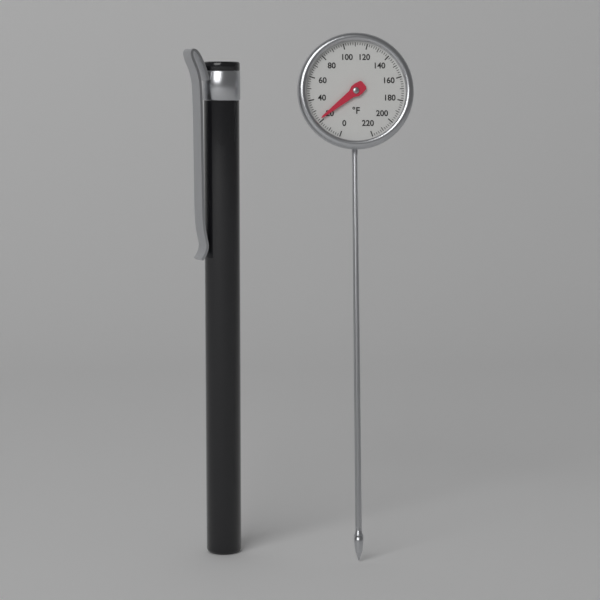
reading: 22 °F
